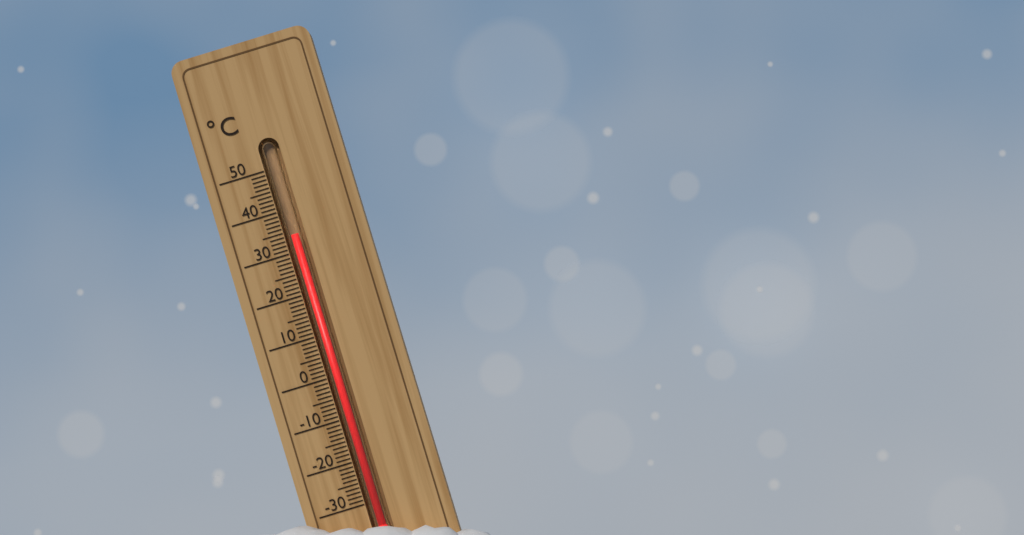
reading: 34 °C
